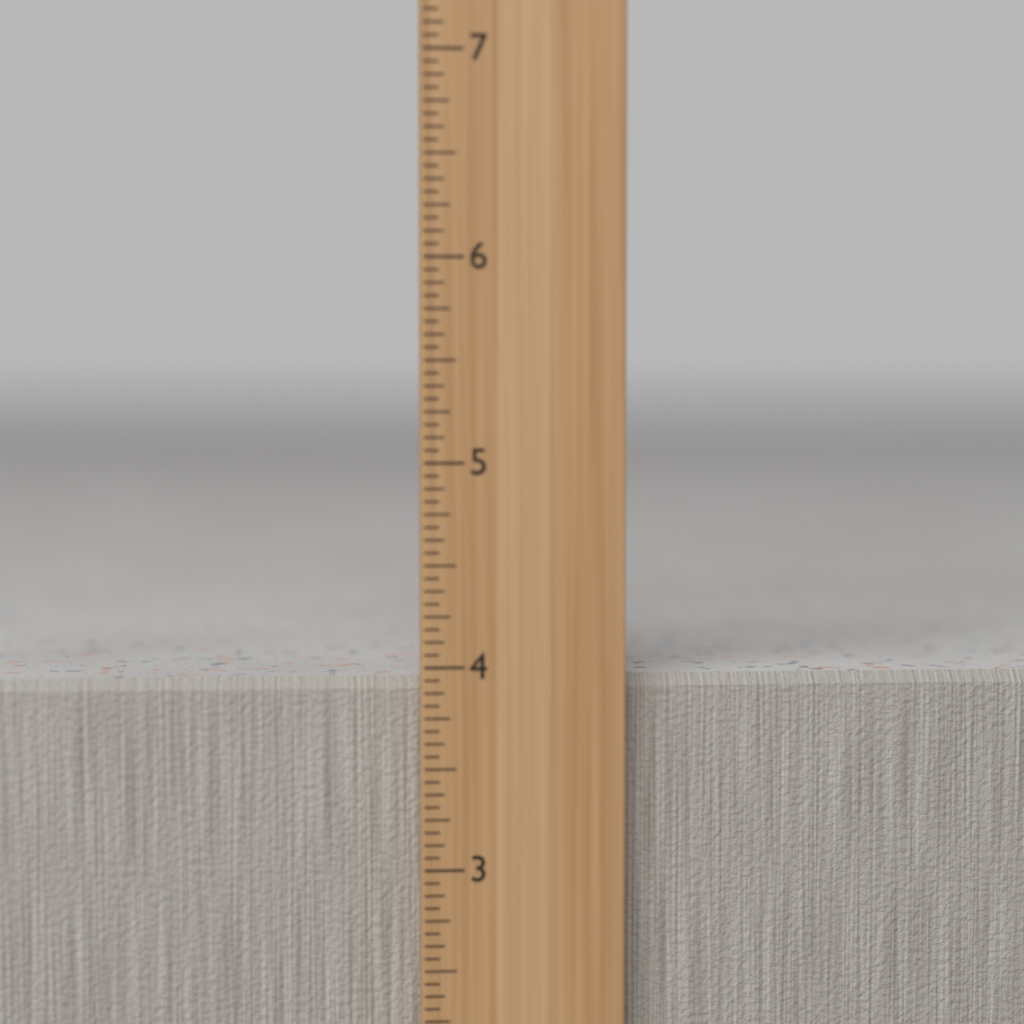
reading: 3.9375 in
